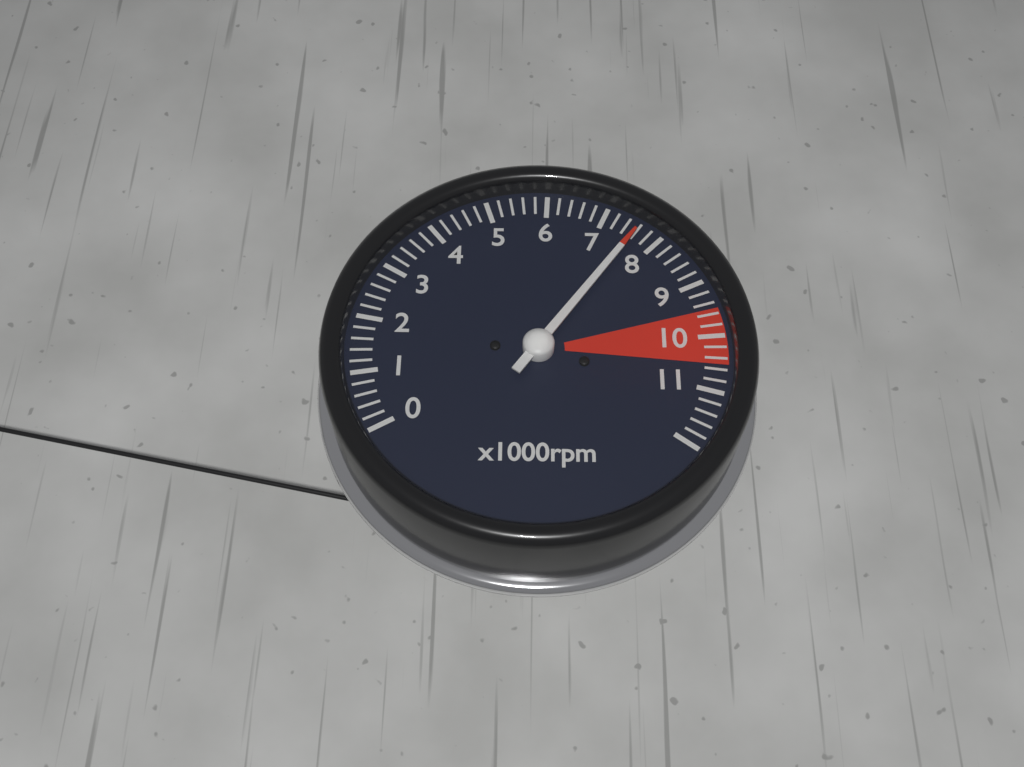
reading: 7600 rpm
